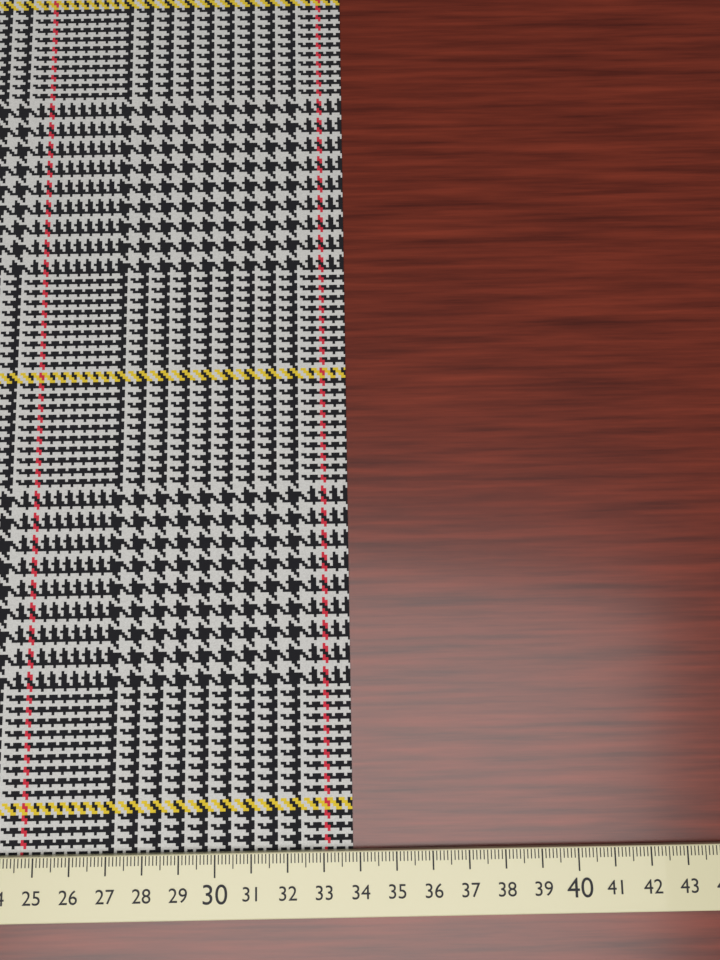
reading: 33.8 cm
